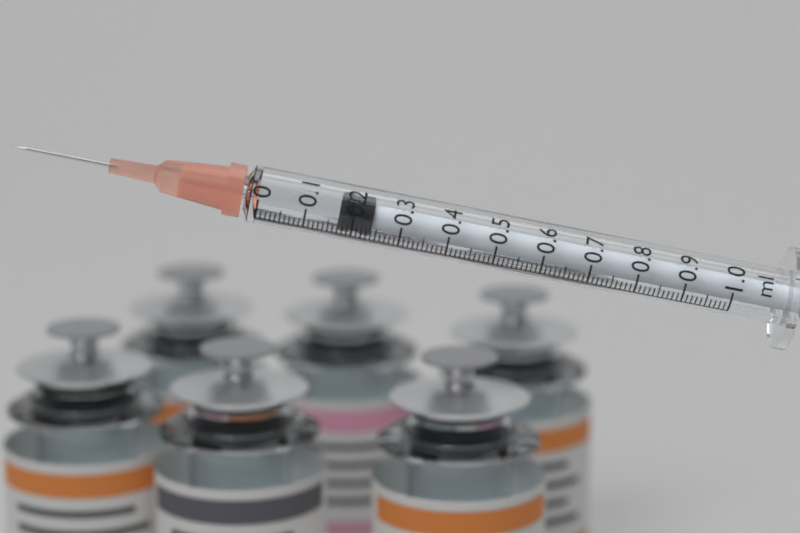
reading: 0.17 ml
